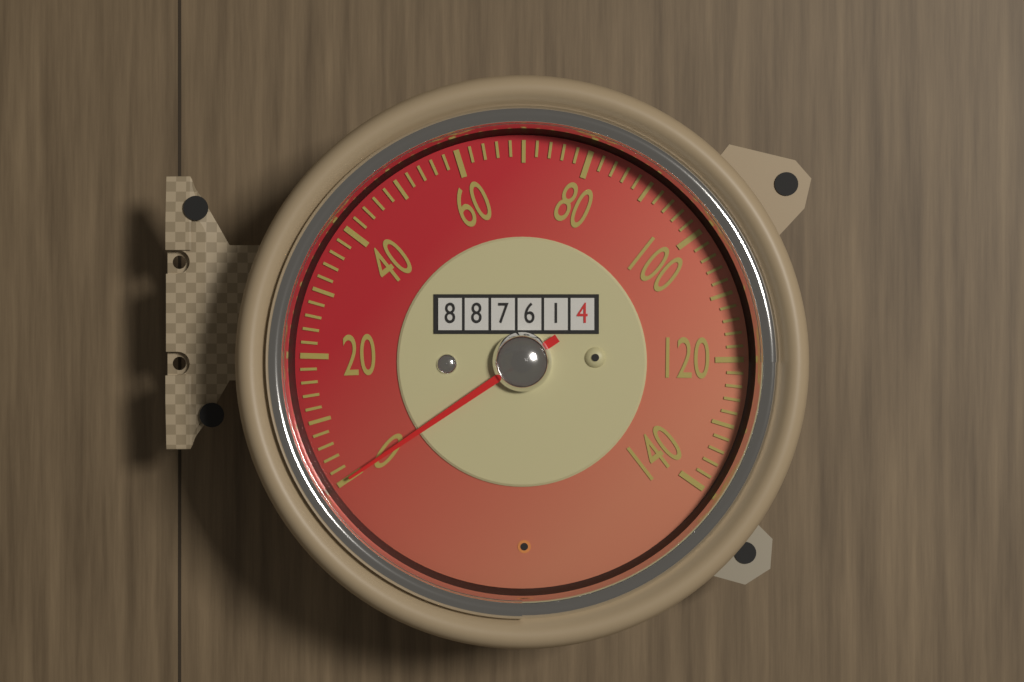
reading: 0 (no unit)
